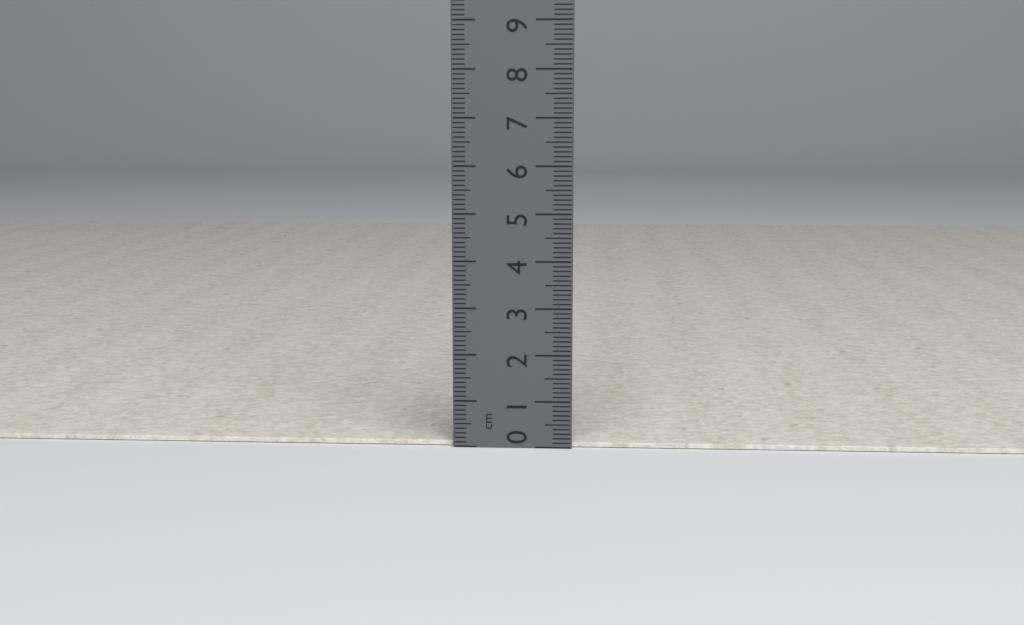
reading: 0.1 cm
